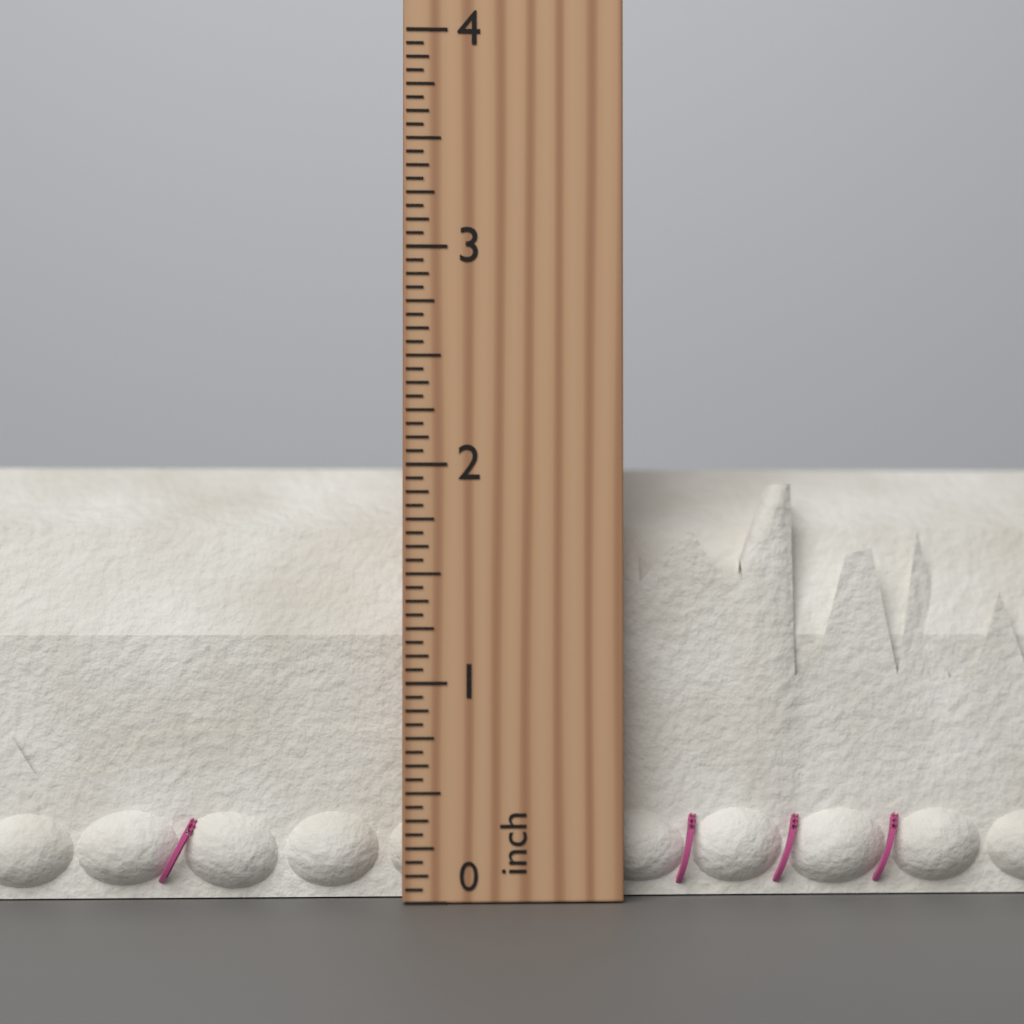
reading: 2.0625 inch
